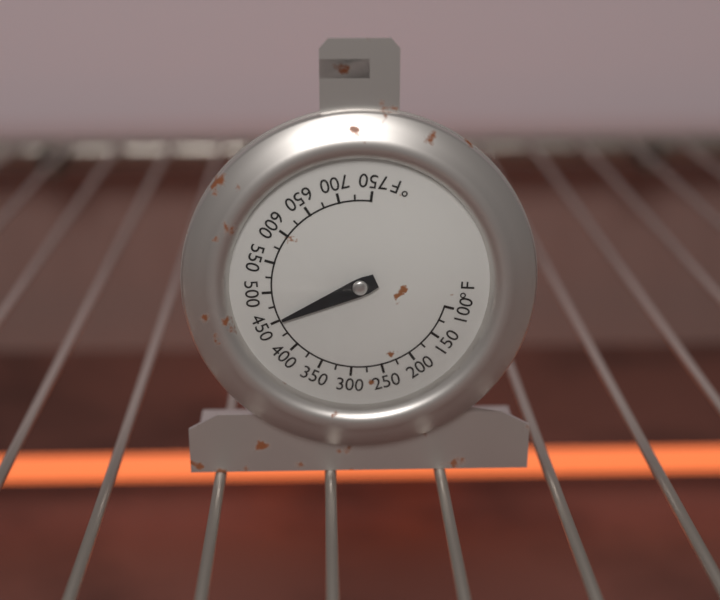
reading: 450 °F
